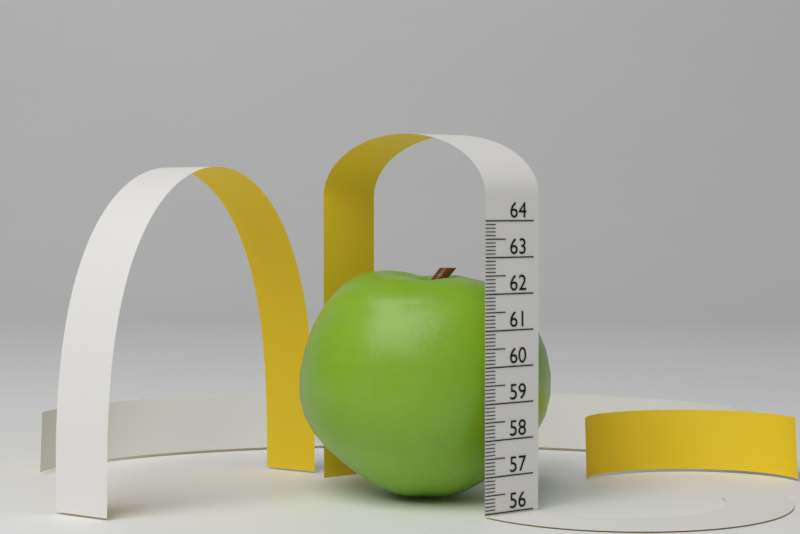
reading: 62.6 (no unit)
